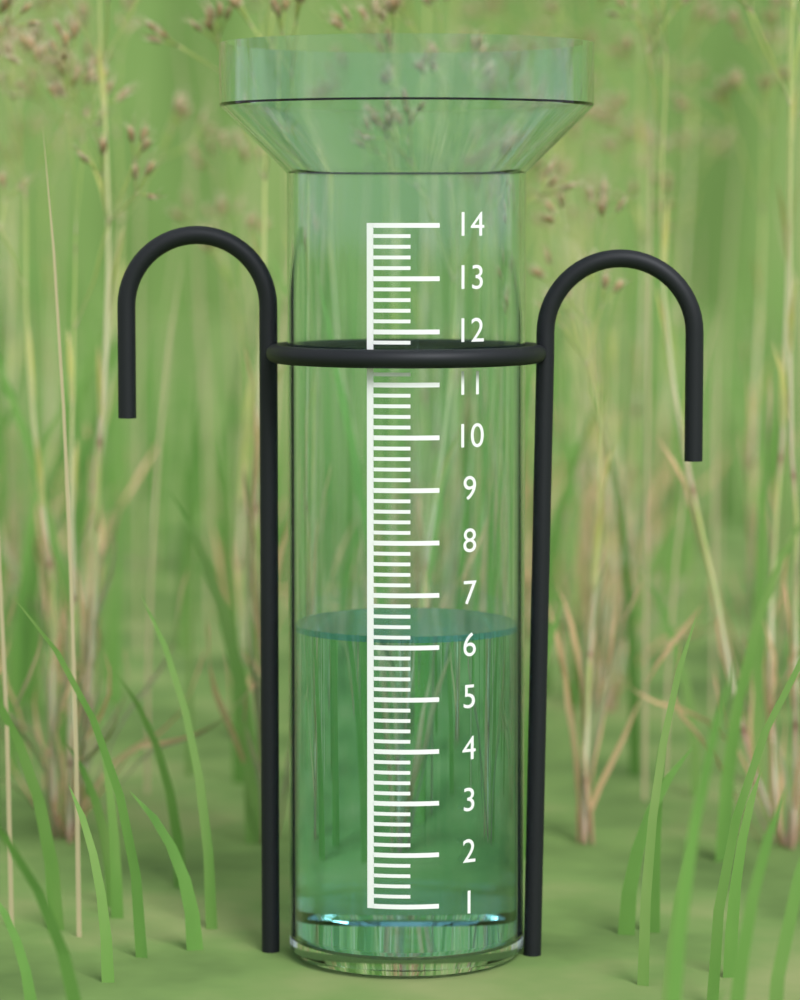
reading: 6.2 (no unit)
